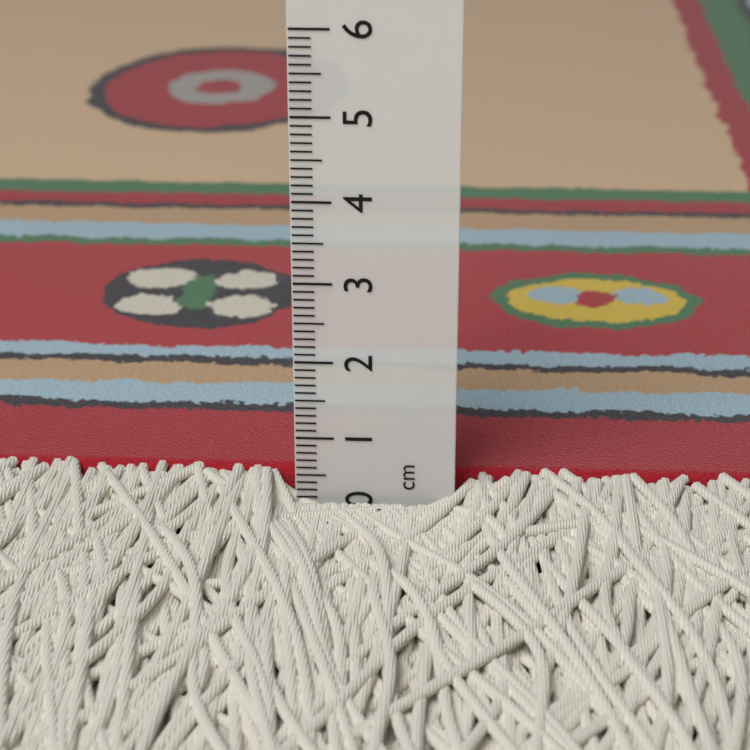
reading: 0.4 cm
